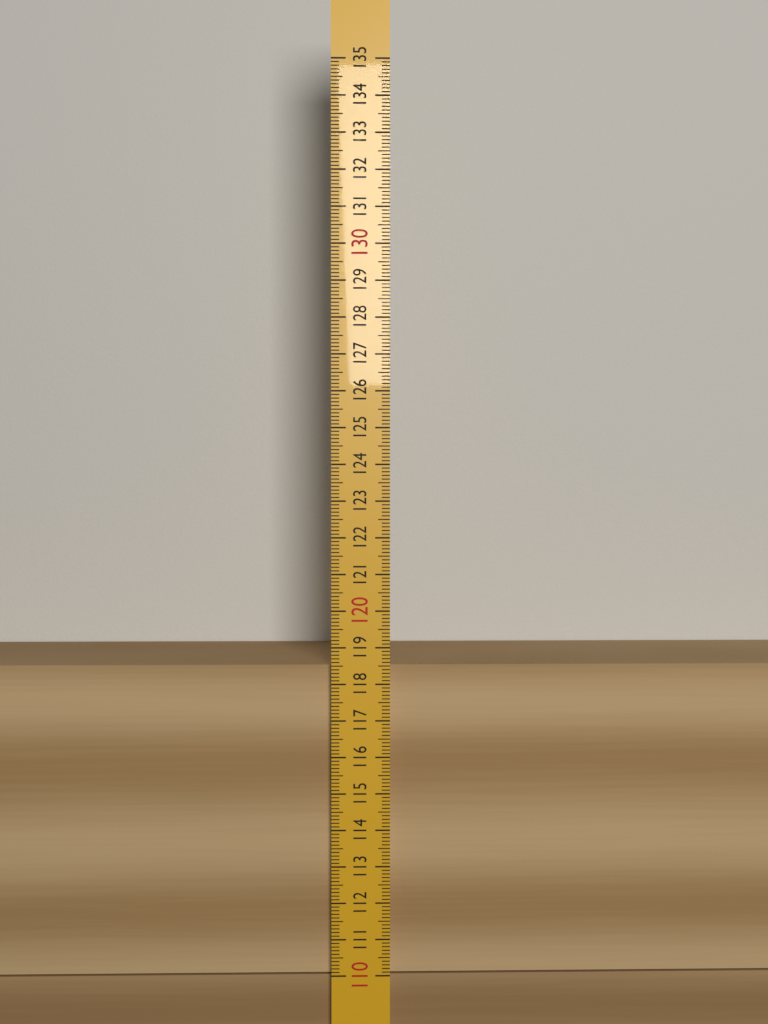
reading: 118.5 (no unit)
